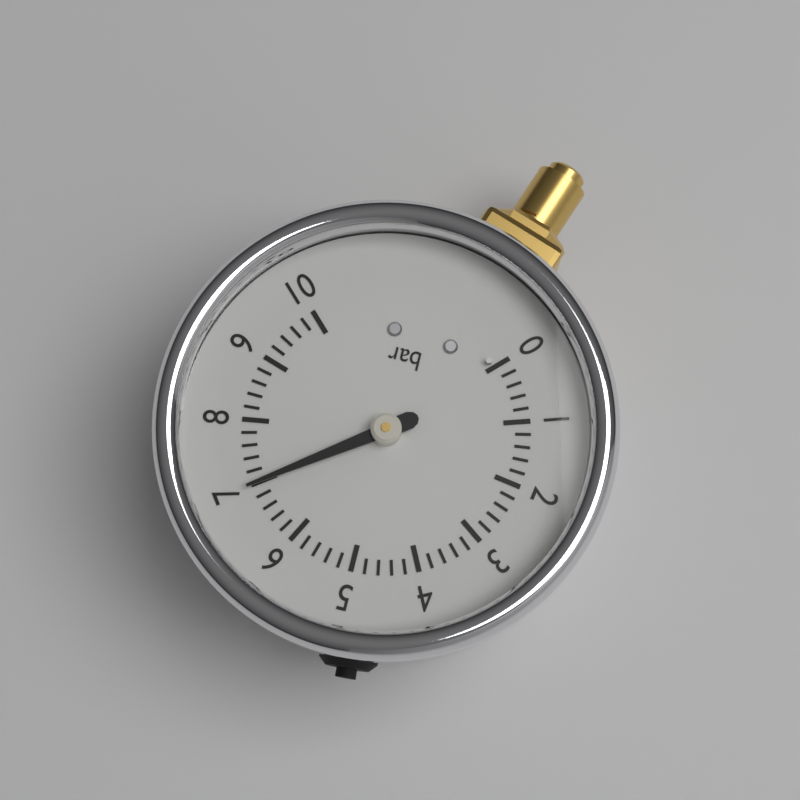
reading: 7.0 bar
